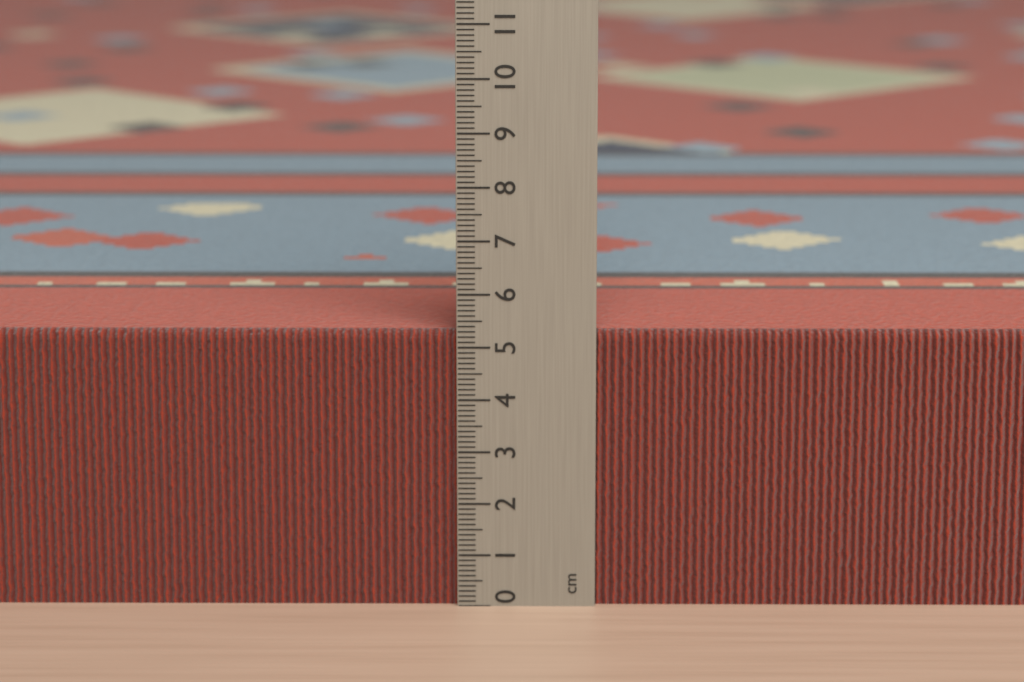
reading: 5.3 cm
